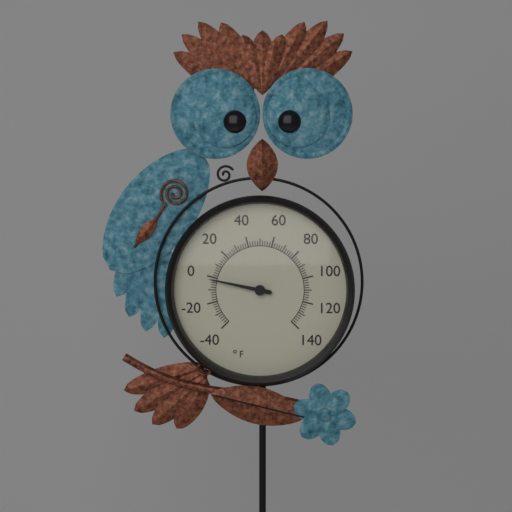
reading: -2 °F
